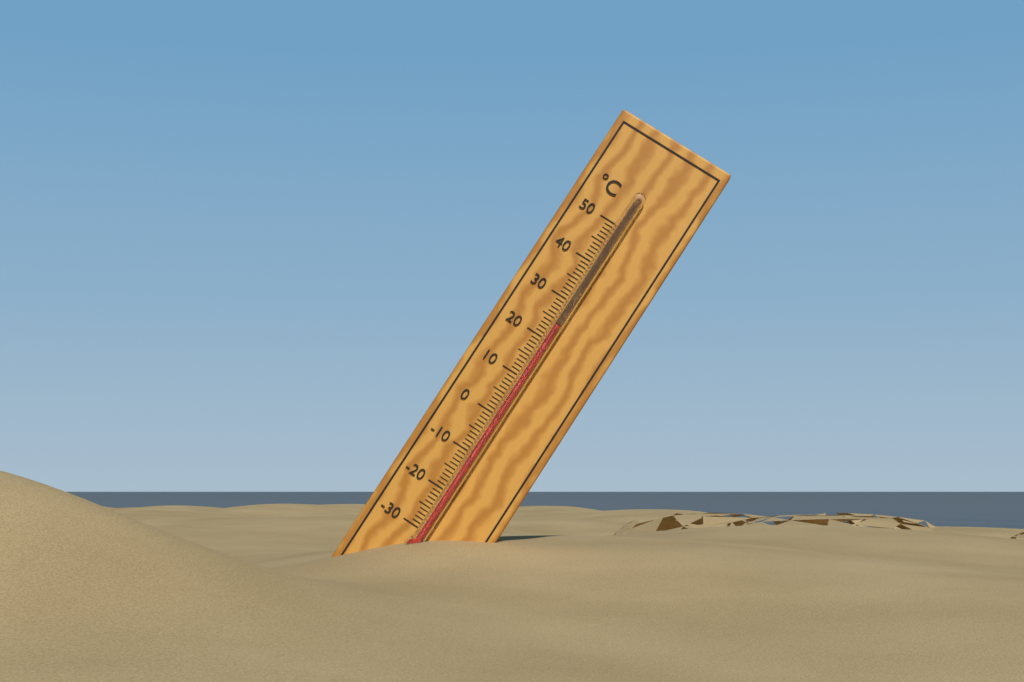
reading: 24 °C
